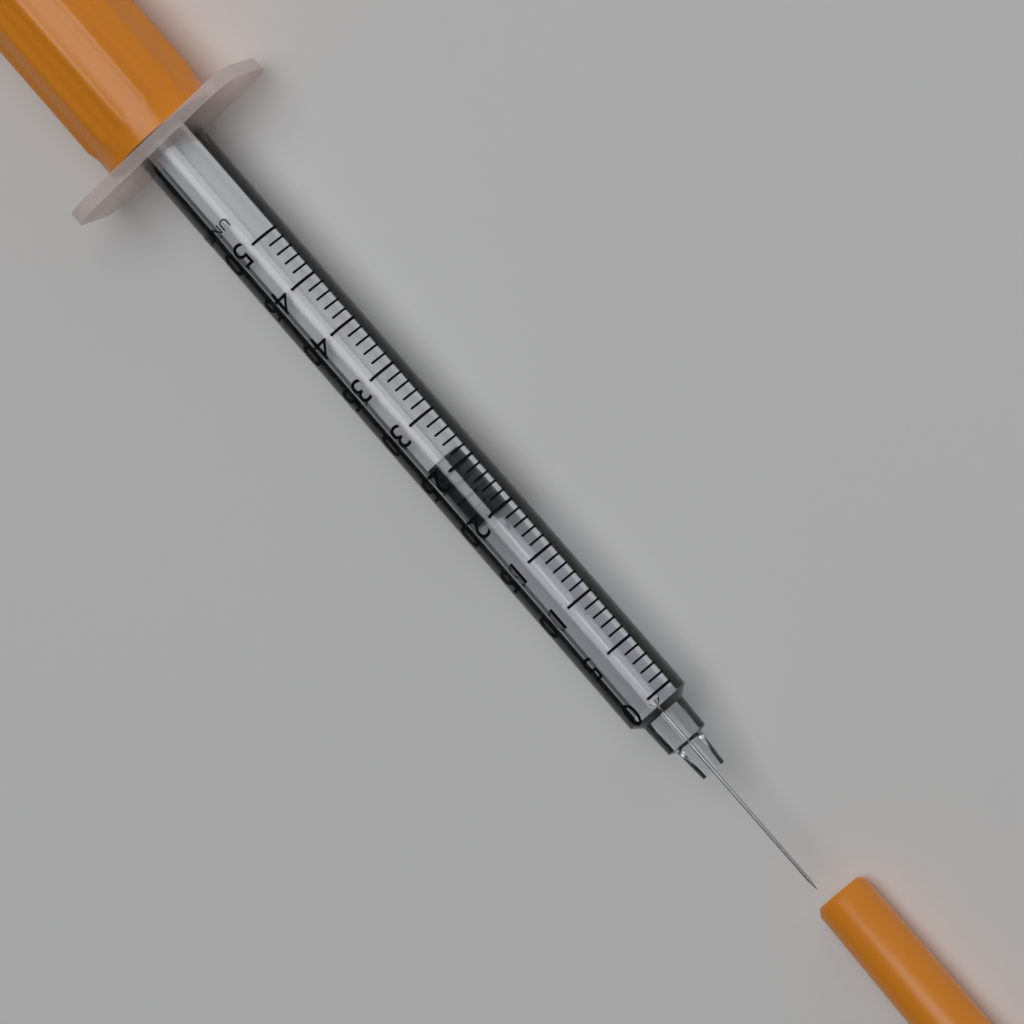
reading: 20 UNITS
